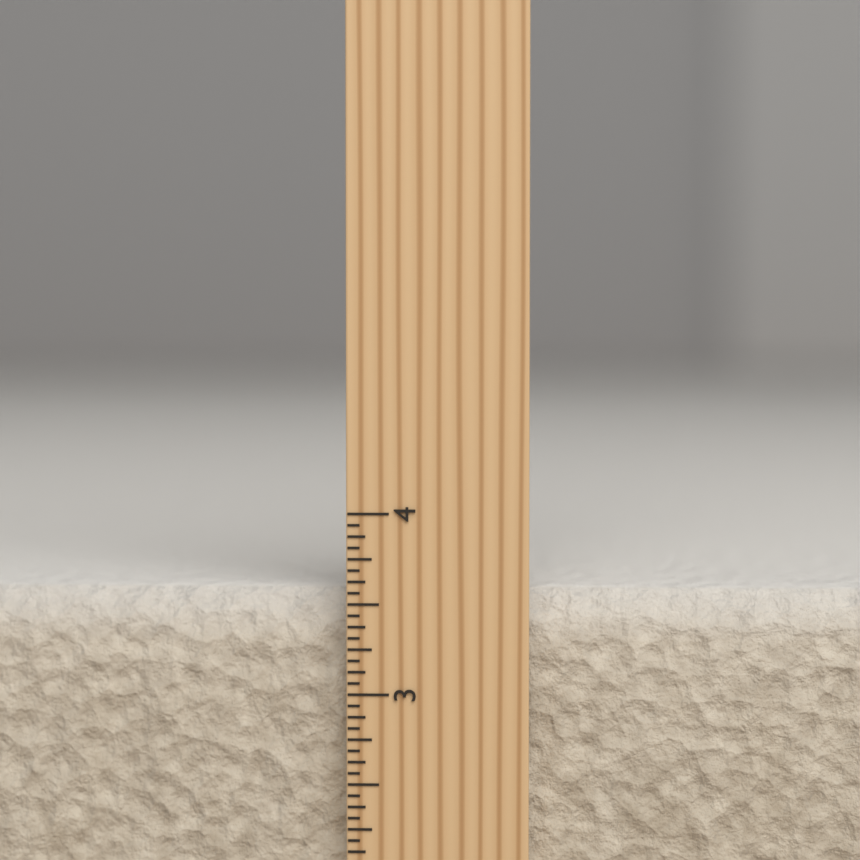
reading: 3.5625 inch
